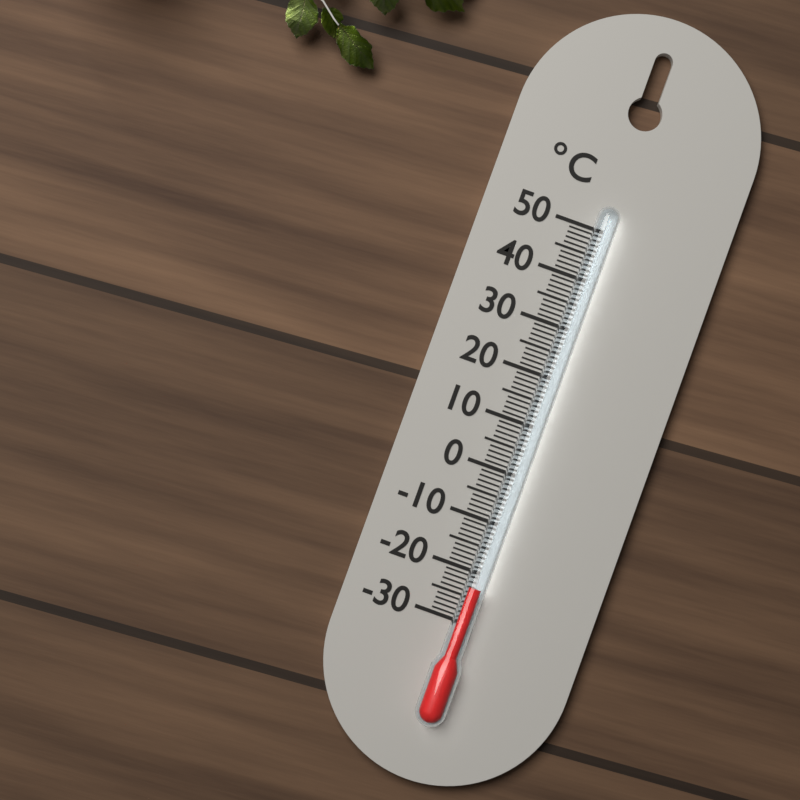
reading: -23 °C
